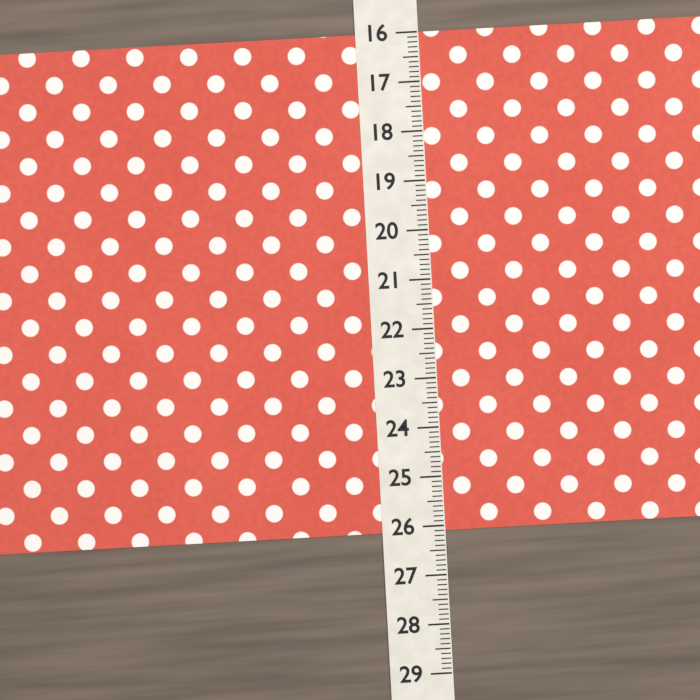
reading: 26.1 (no unit)
